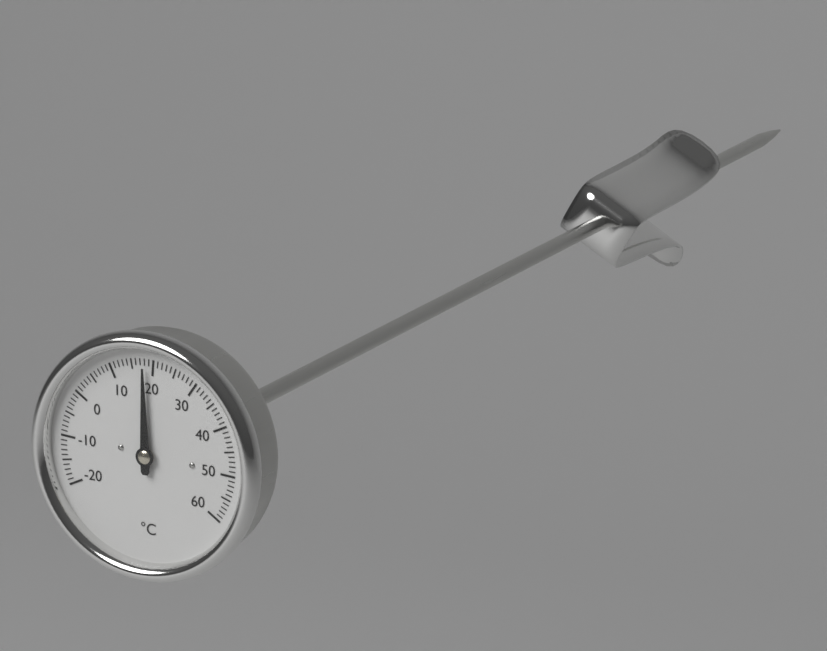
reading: 18 °C
